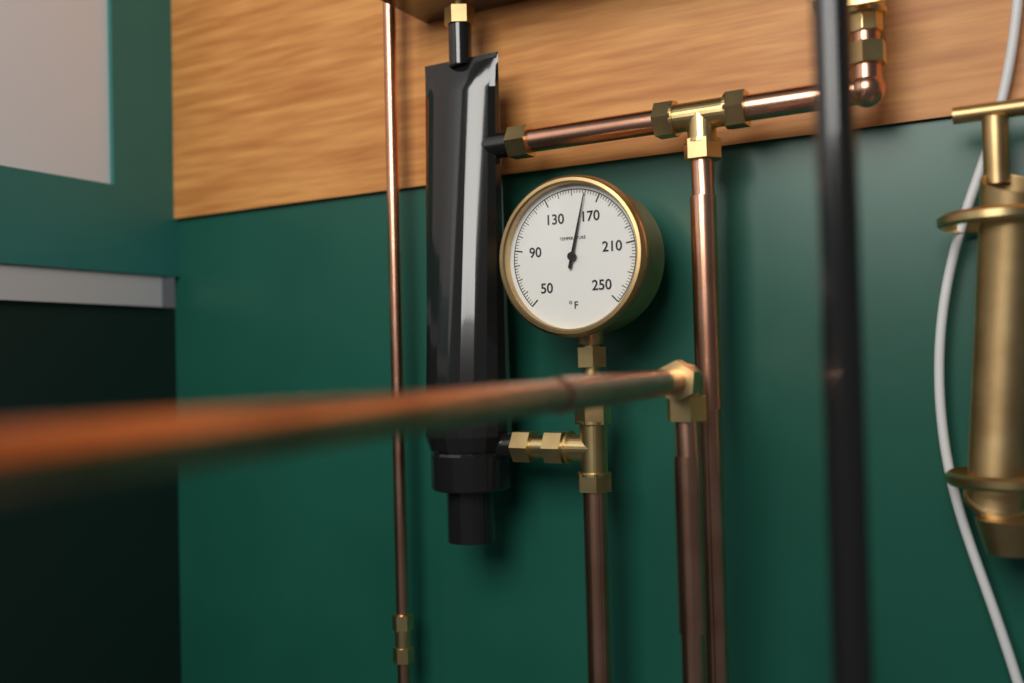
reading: 160 °F
